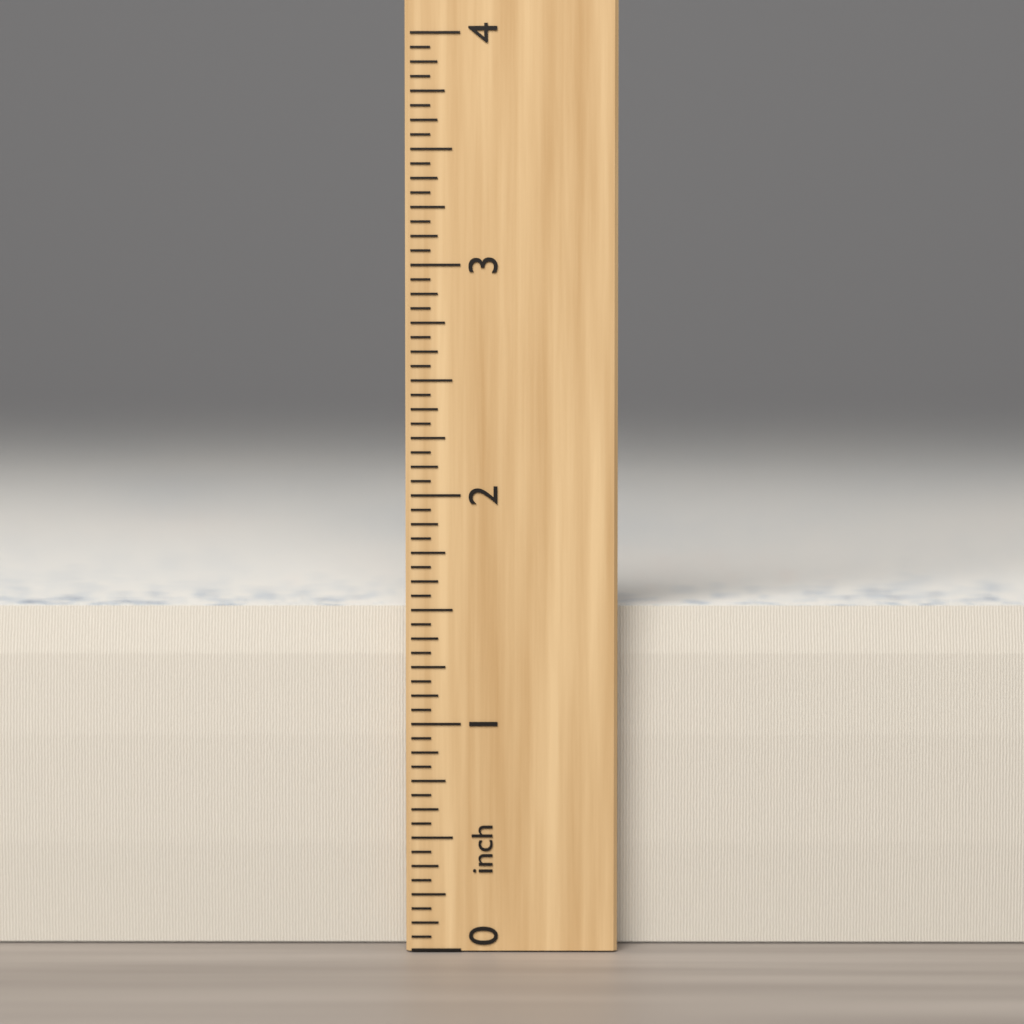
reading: 1.5000 inch
